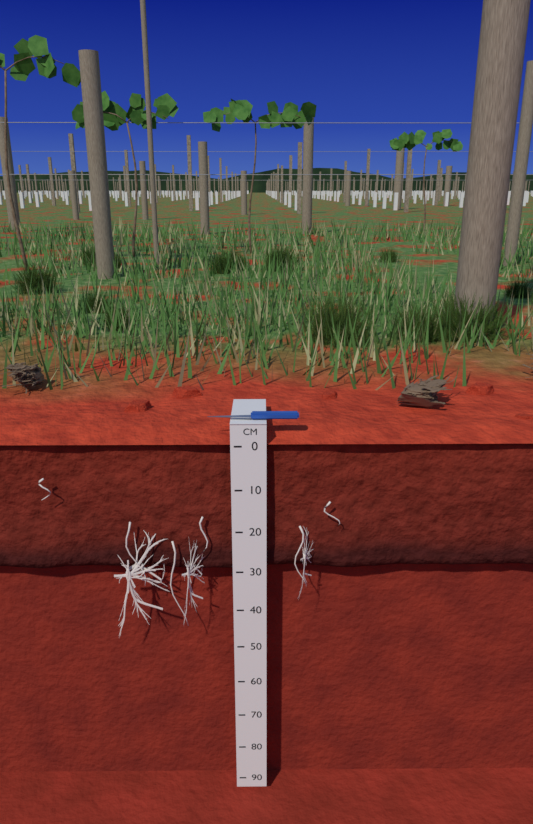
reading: 30 cm
